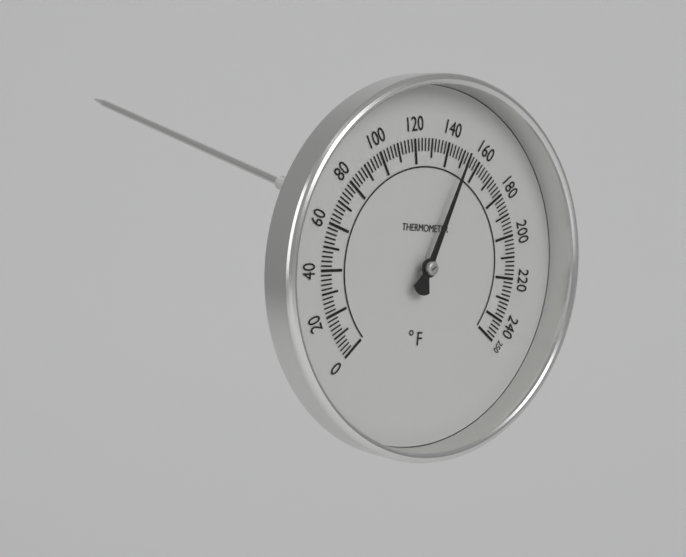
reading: 150 °F
